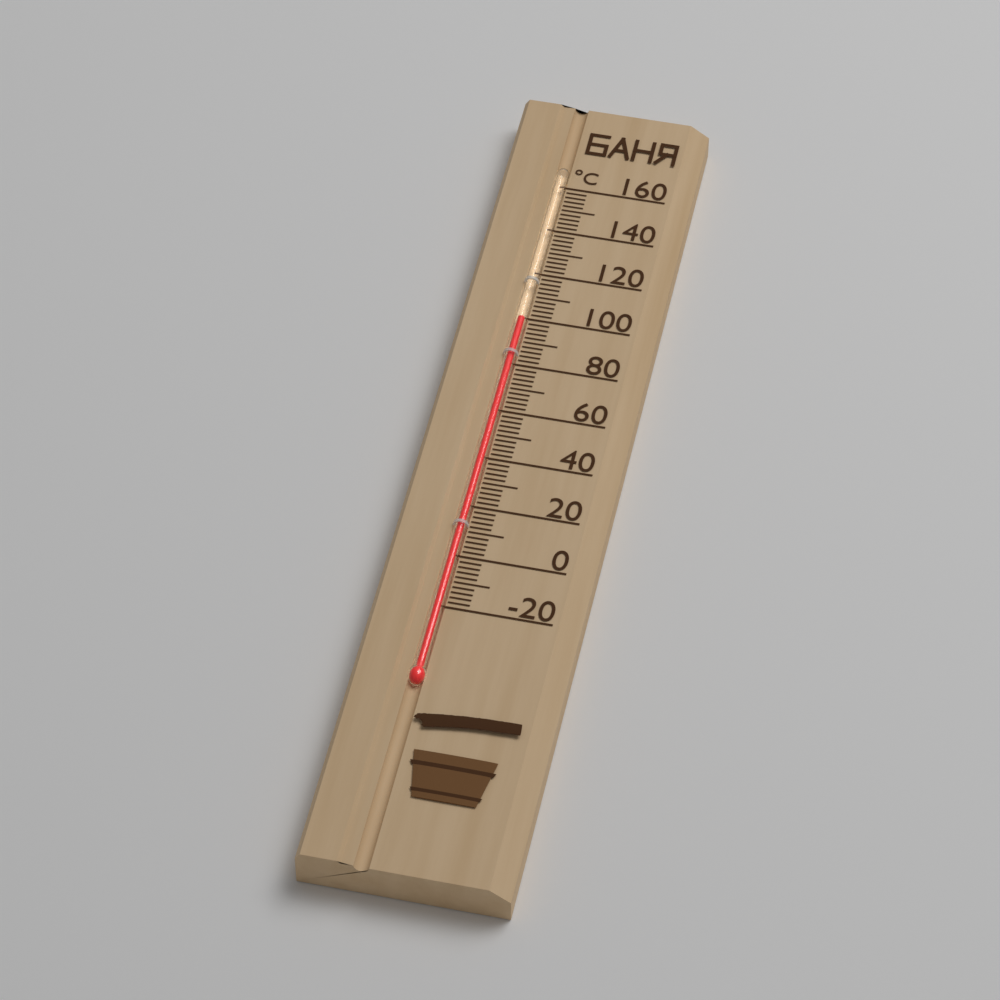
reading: 100 °C
